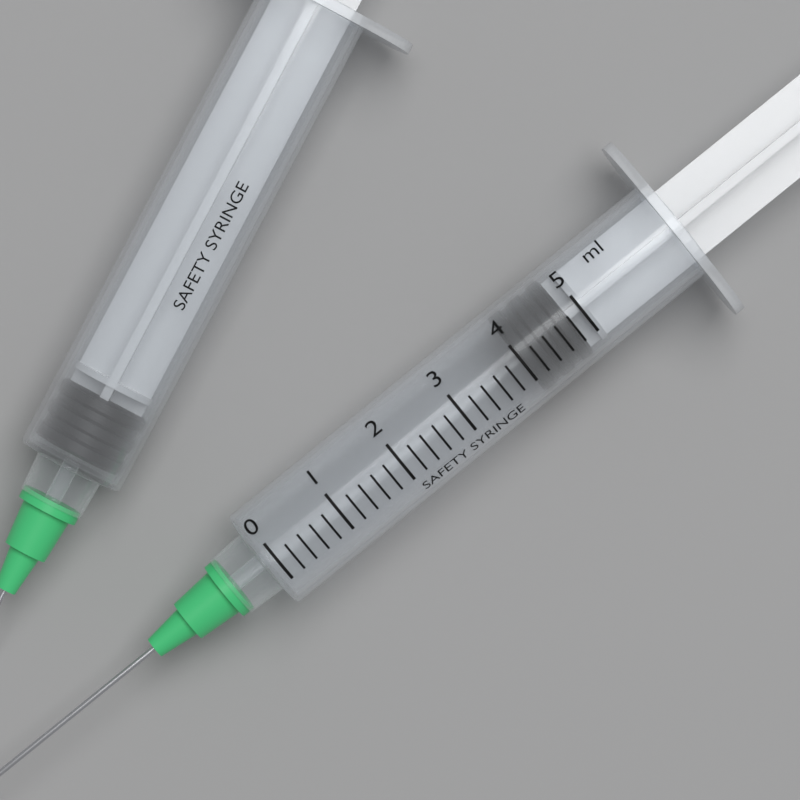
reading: 4.0 ml
